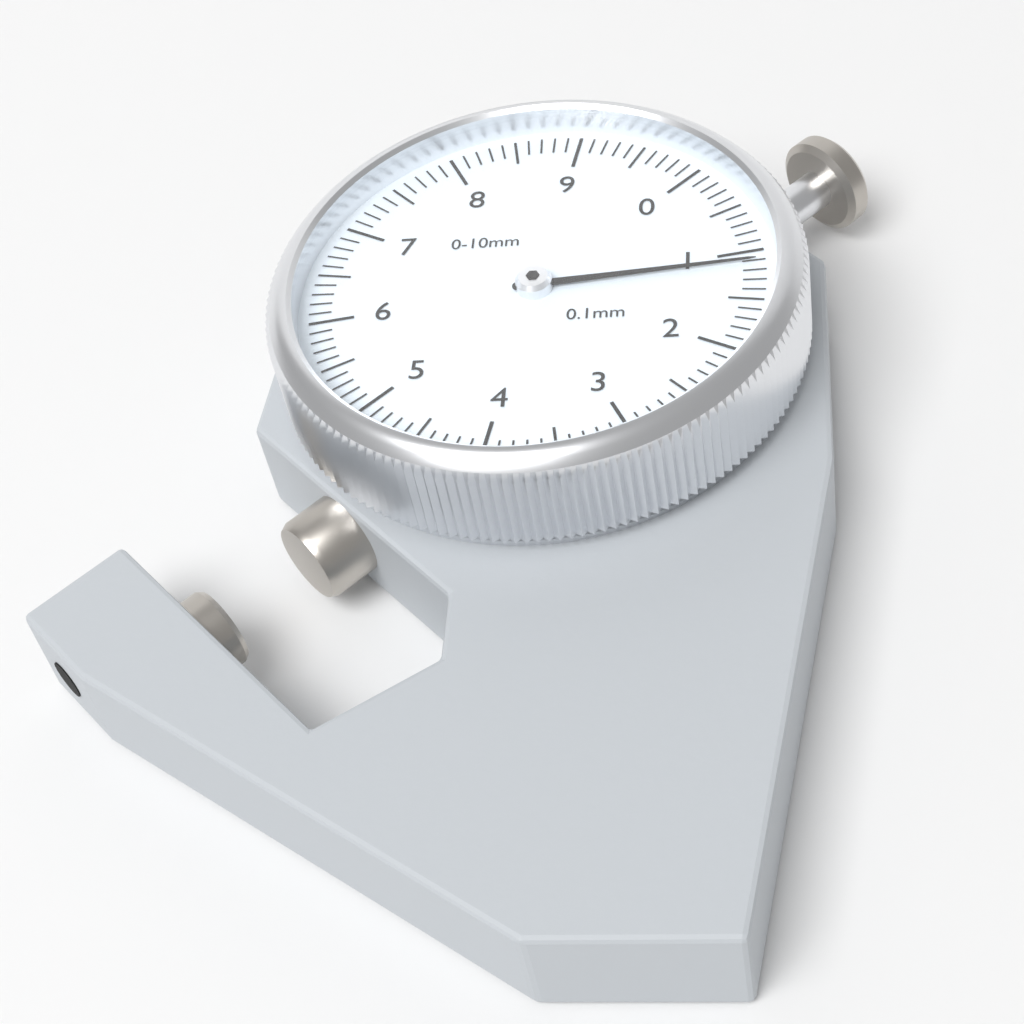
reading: 1.1 mm
